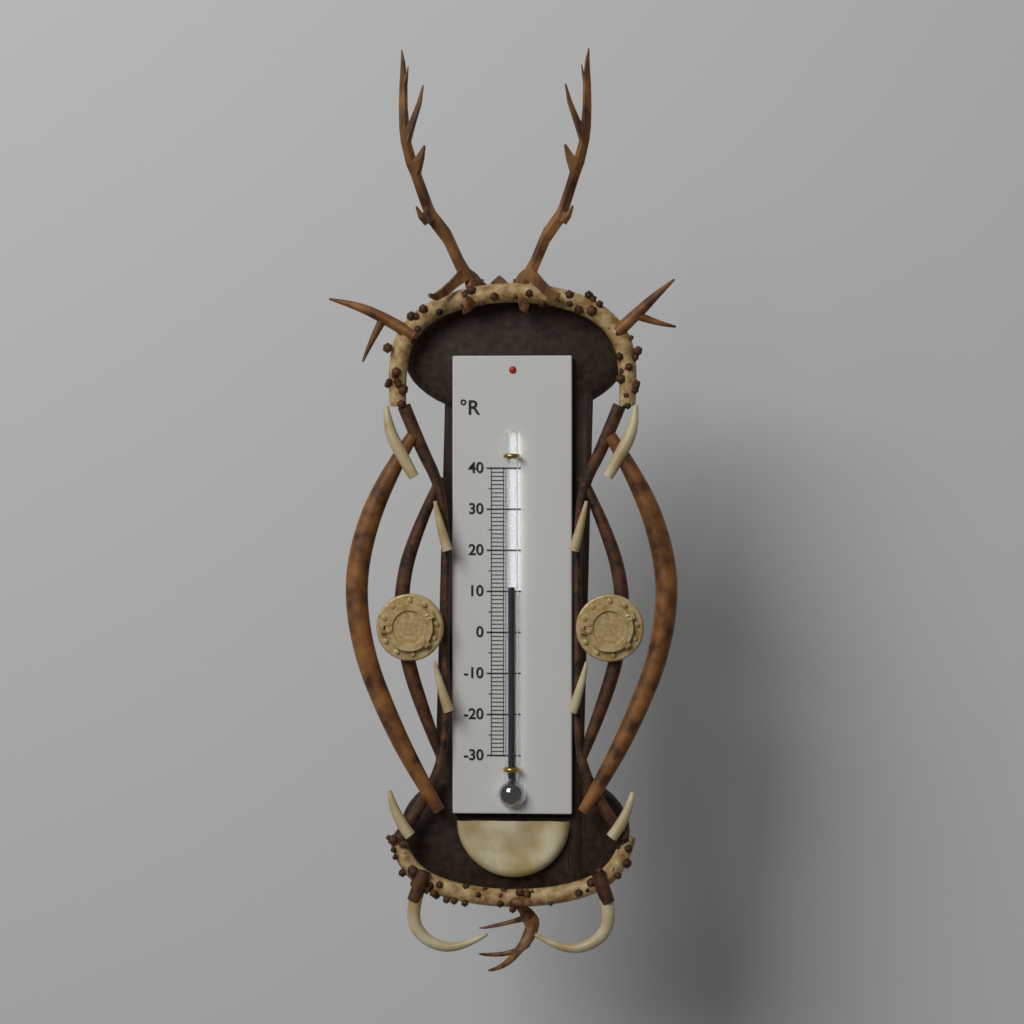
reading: 11 °R
